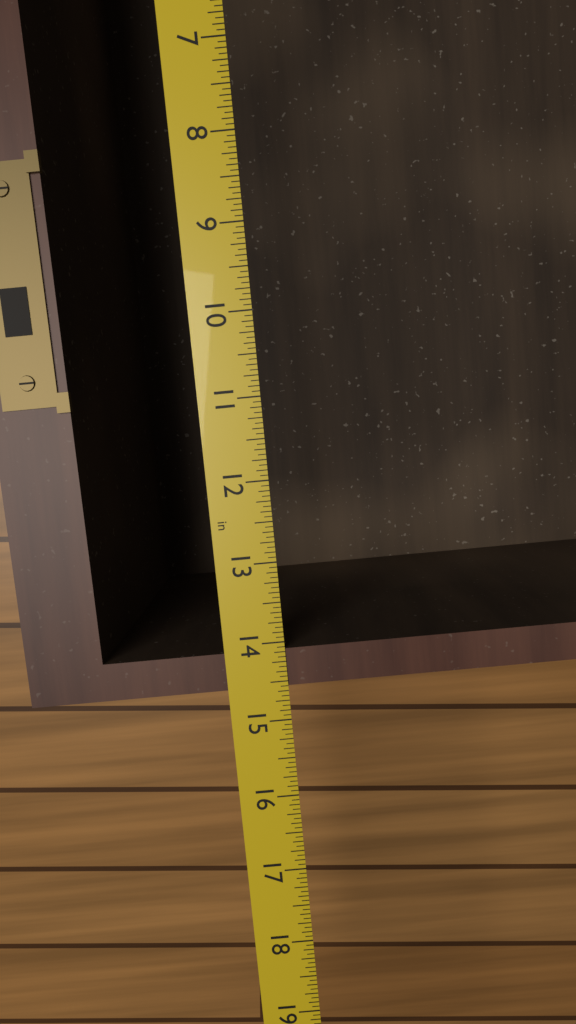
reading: 14.5625 in
